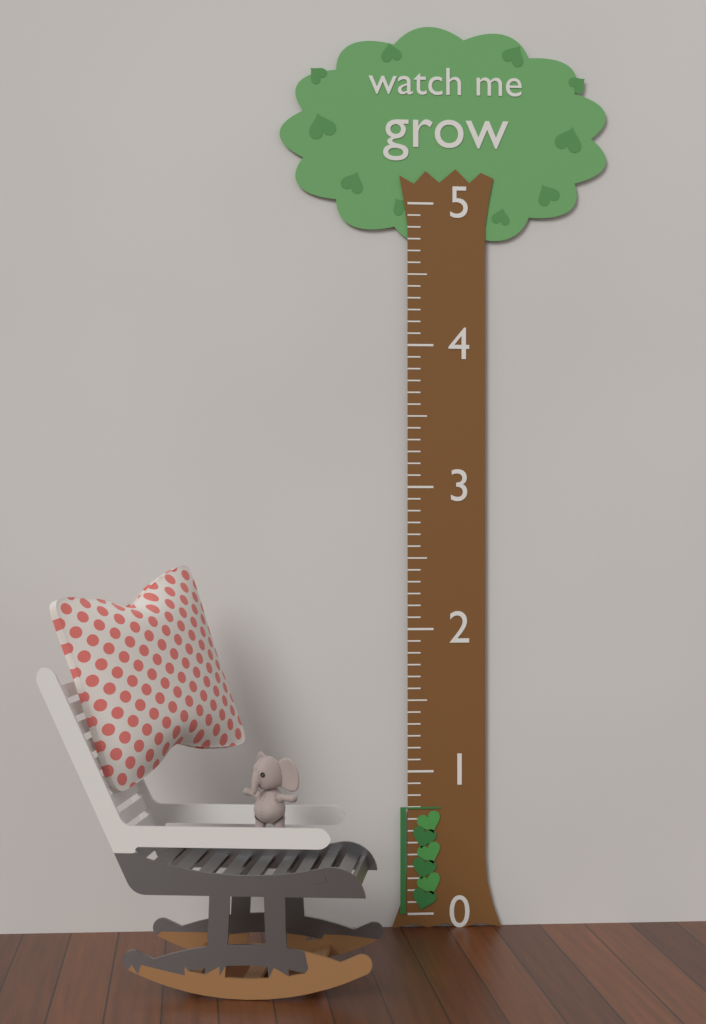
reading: 0.750000 (no unit)
